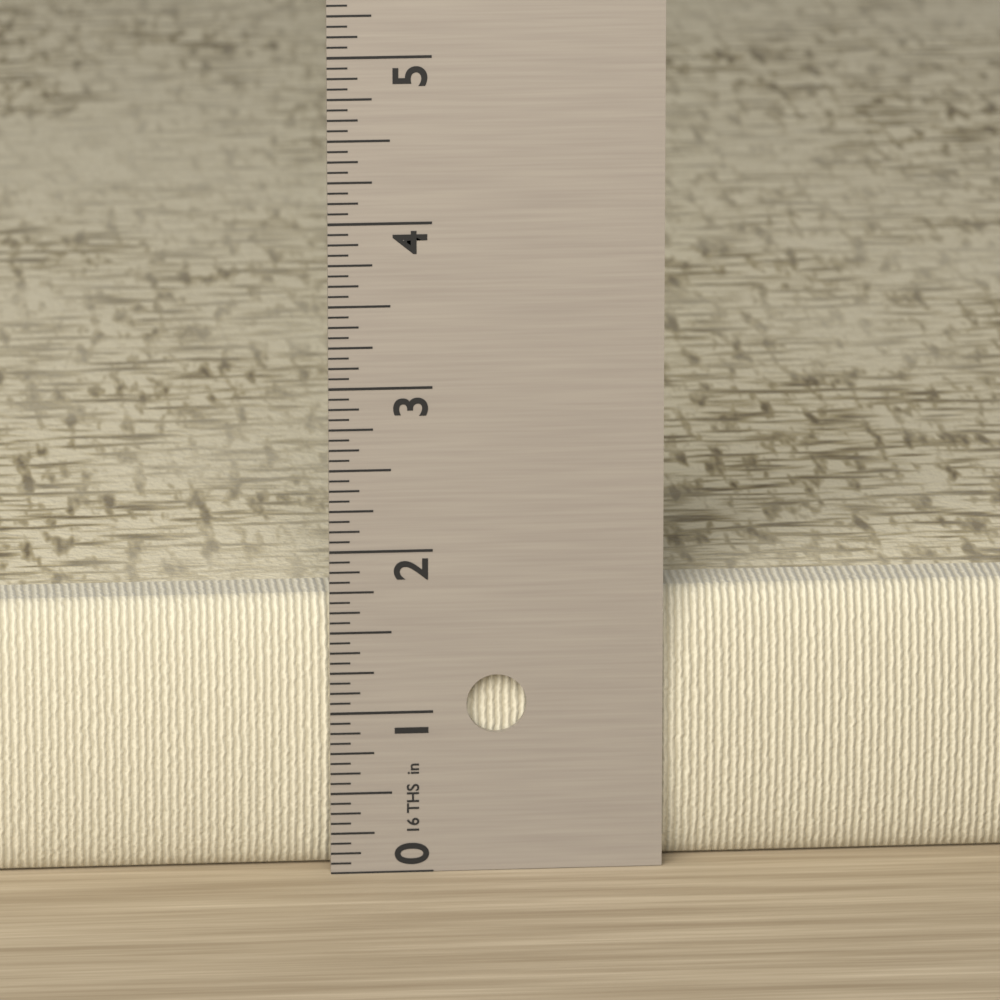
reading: 1.6875 in
